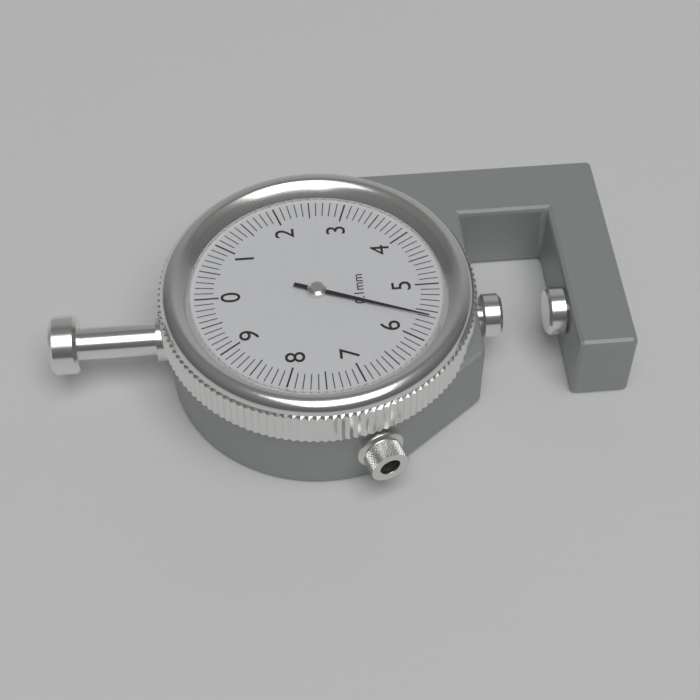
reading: 5.6 mm
